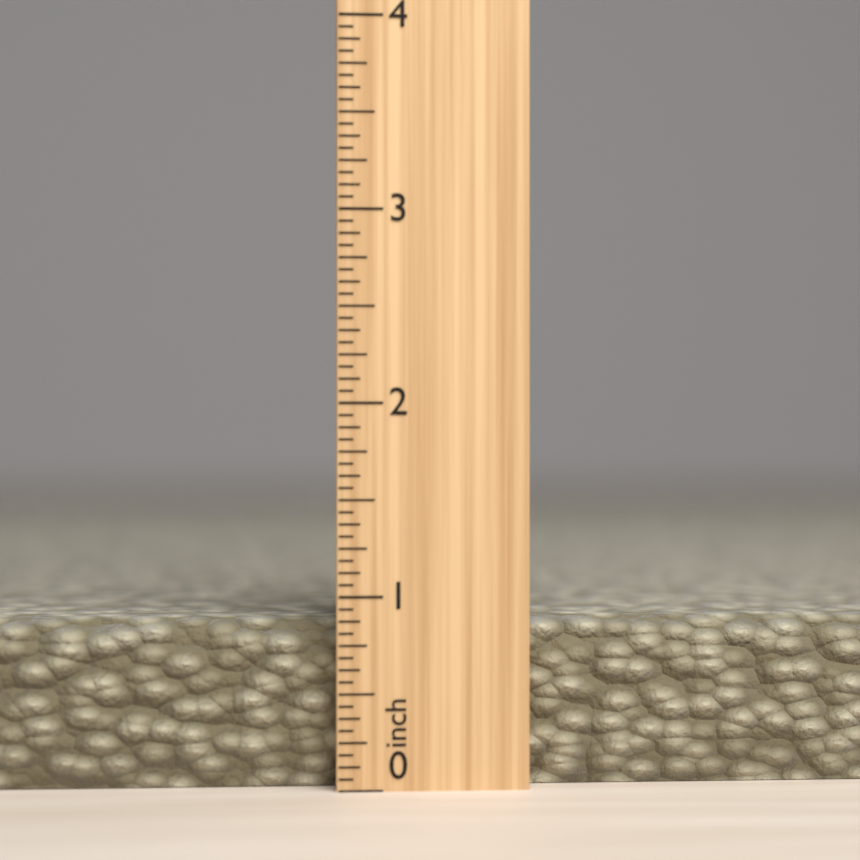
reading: 0.8750 inch
